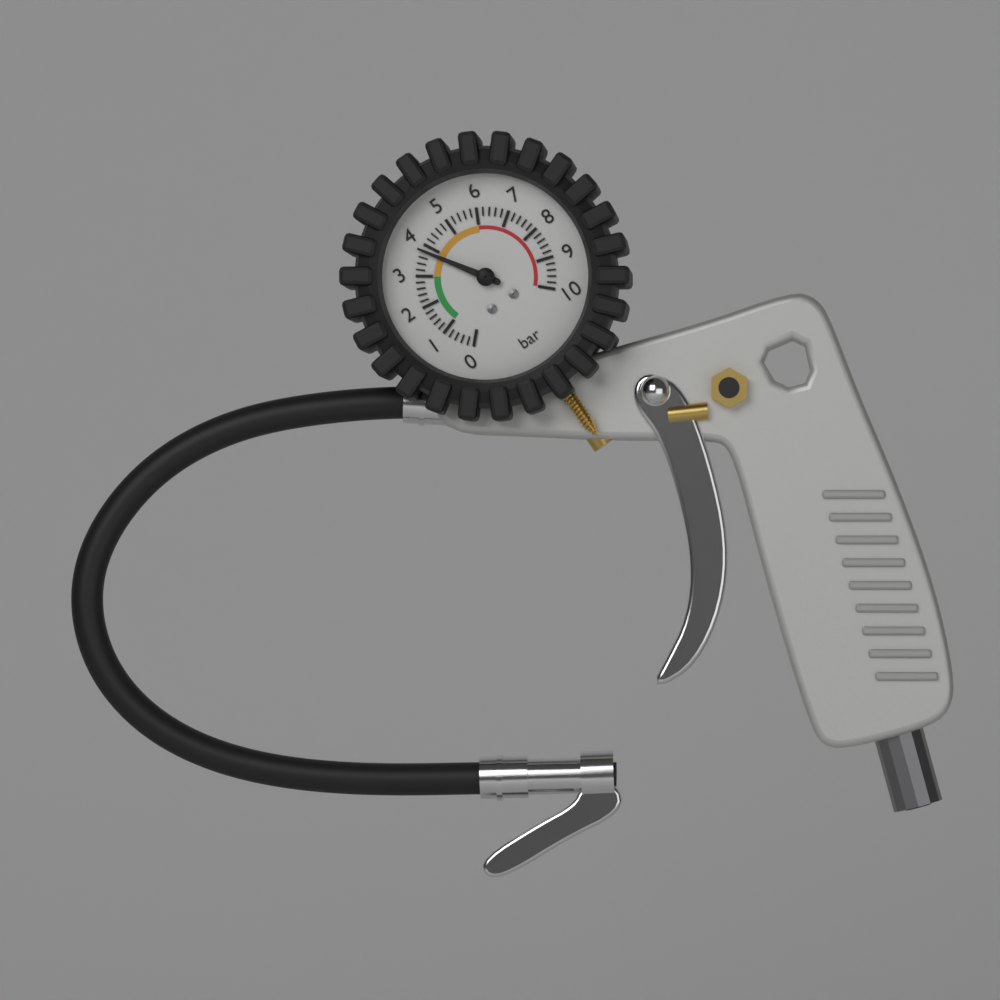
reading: 3.8 bar
